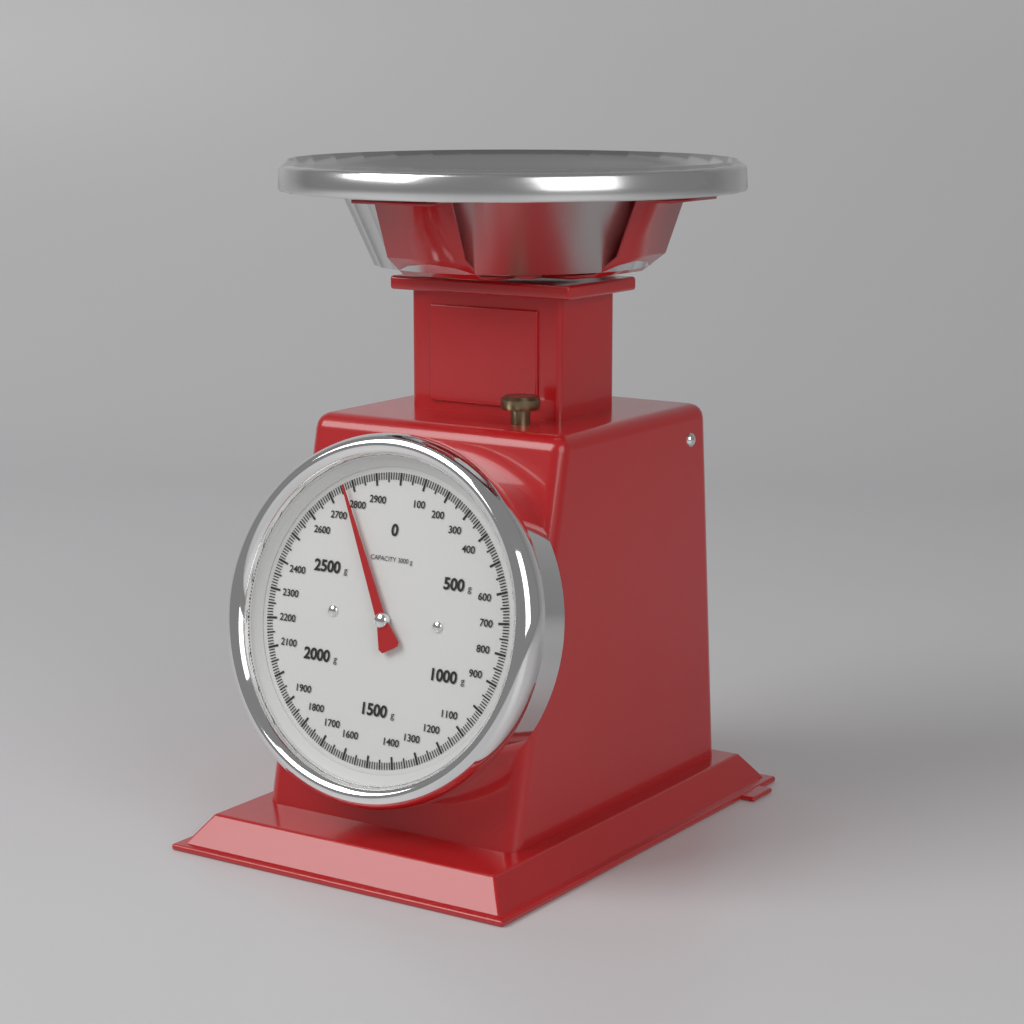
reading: 2770 g
